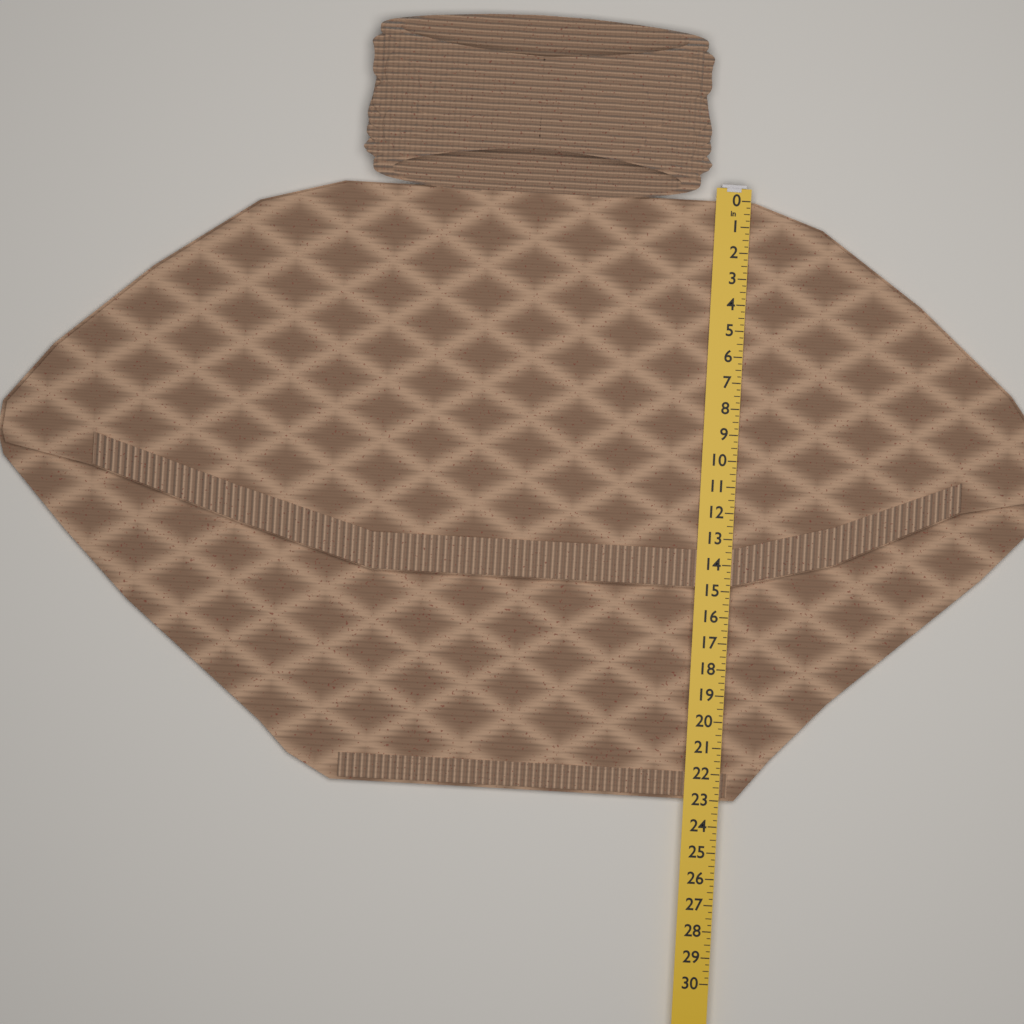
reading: 23.00 in
